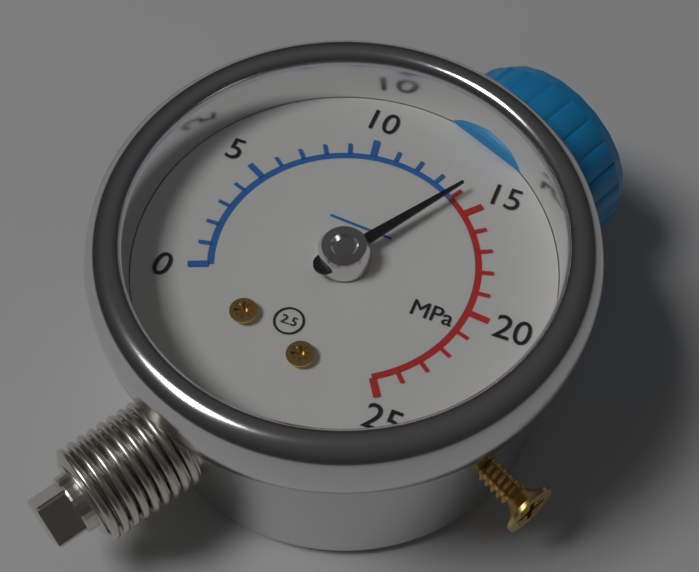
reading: 14 MPa
